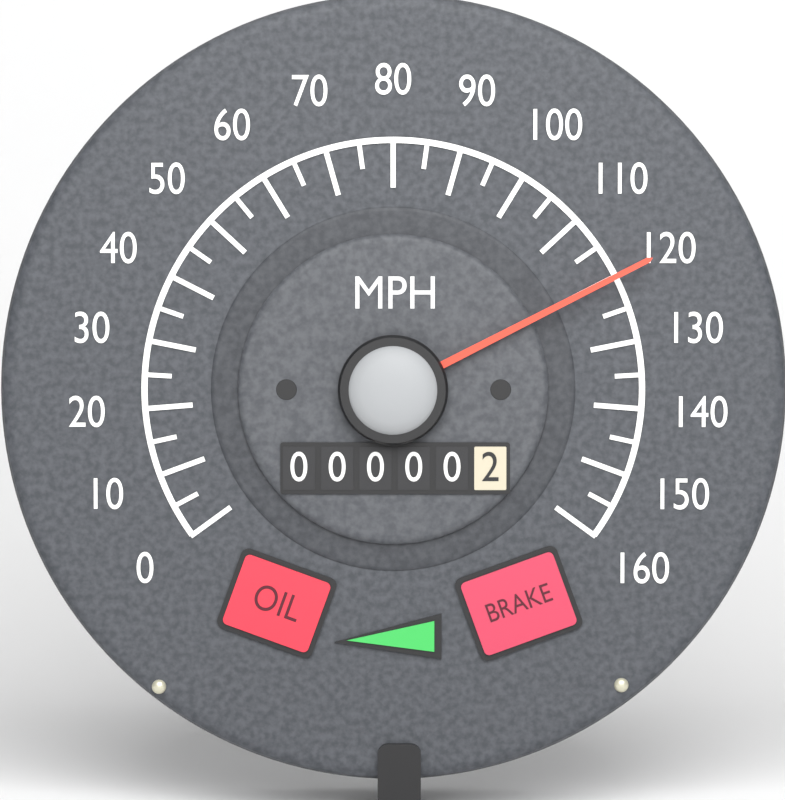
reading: 120 MPH
